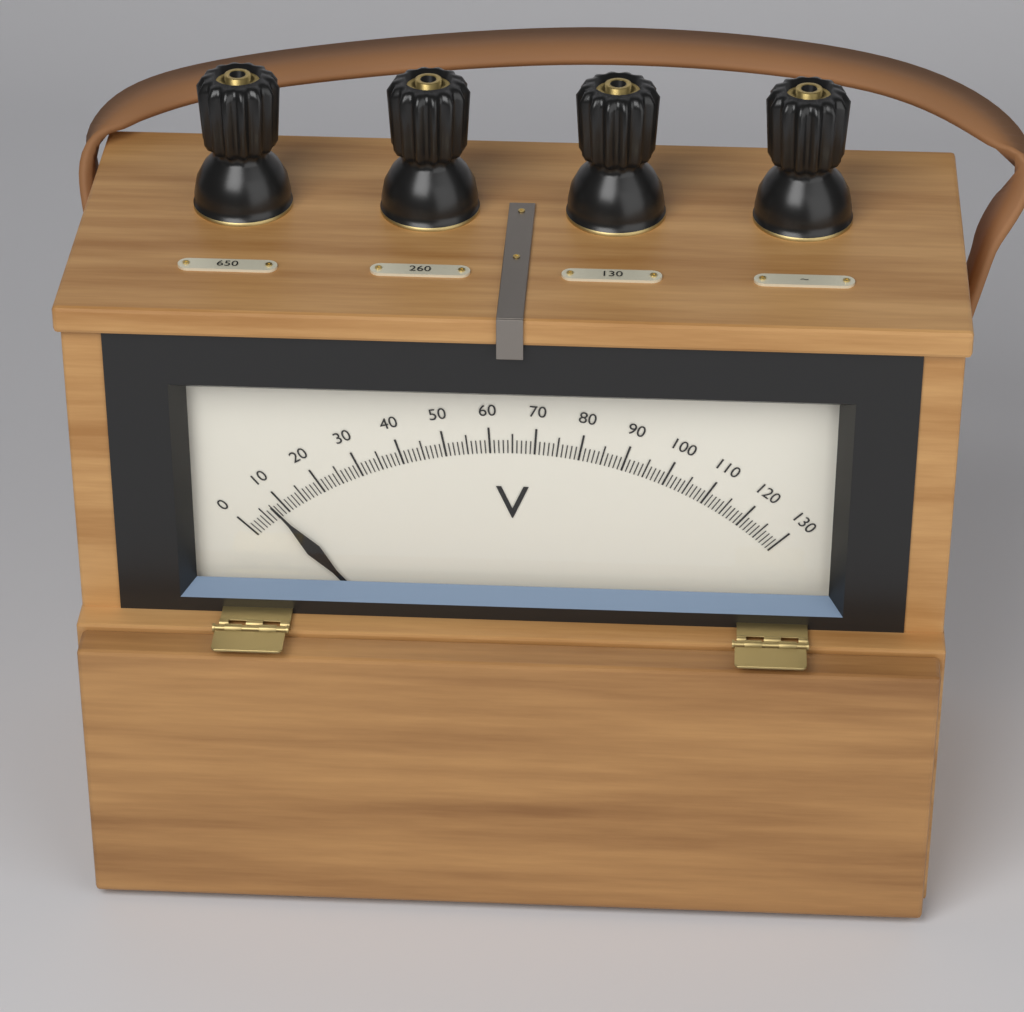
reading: 8 V
